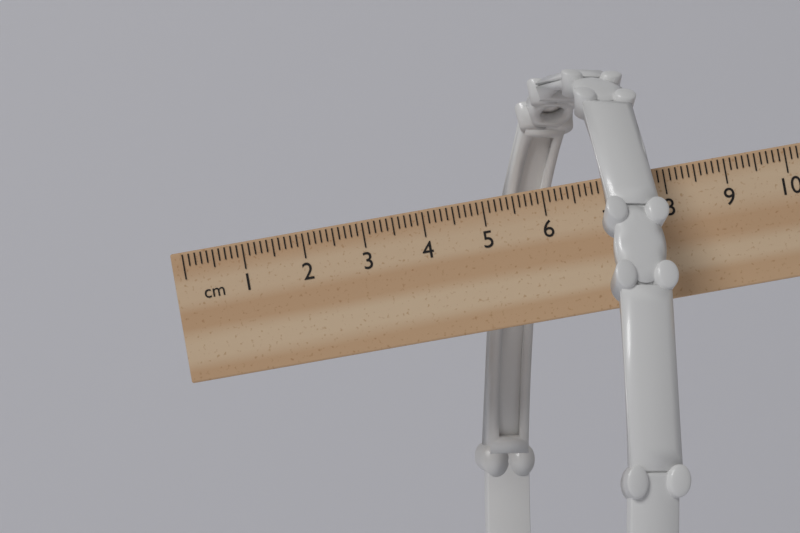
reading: 7.8 cm
